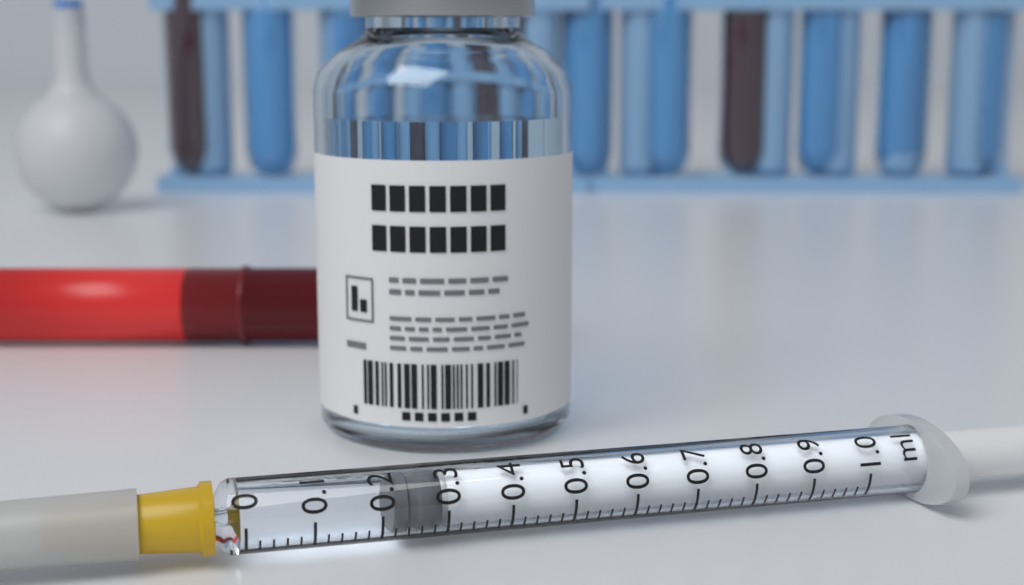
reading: 0.22 ml
